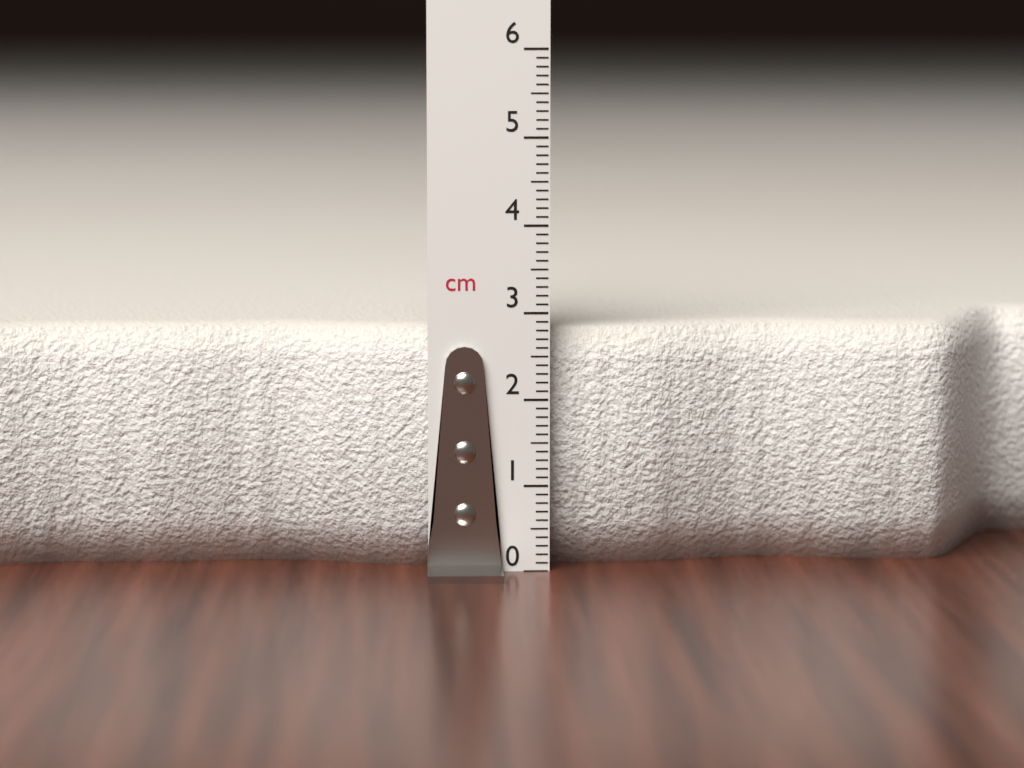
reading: 2.8 cm
